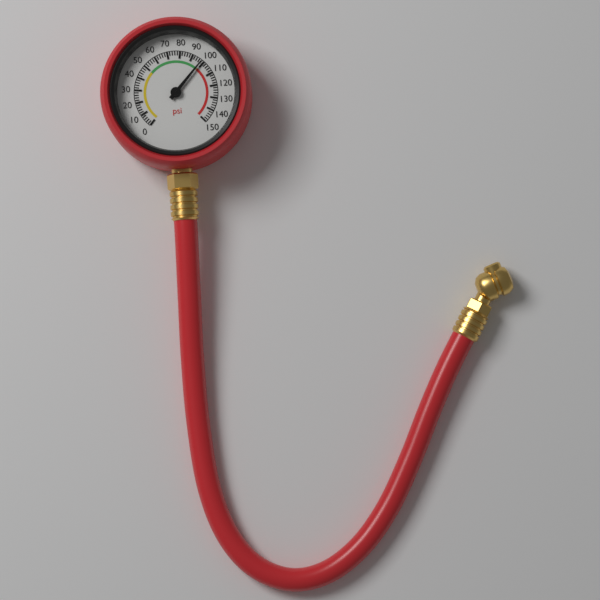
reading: 98 psi
